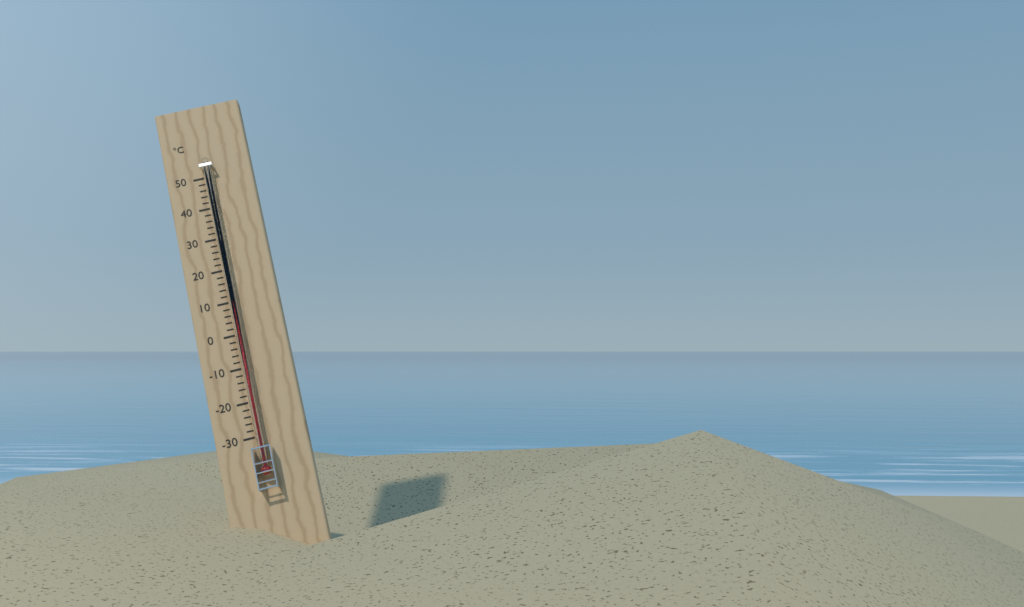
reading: 14 °C
